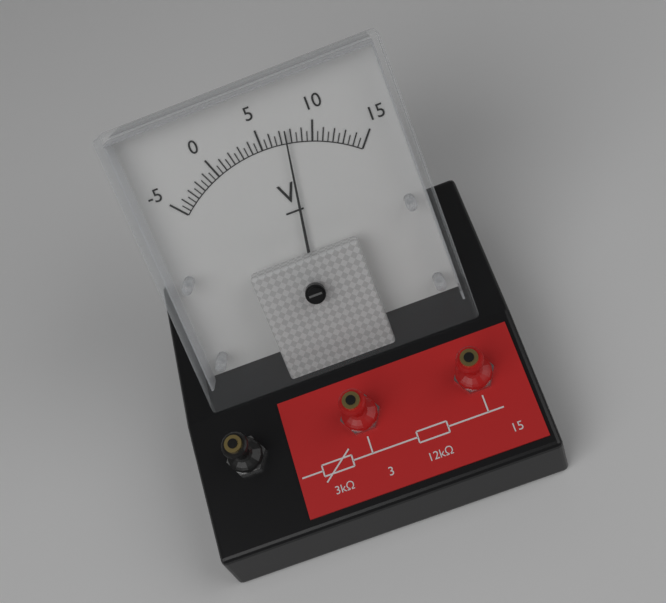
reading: 7.5 V
